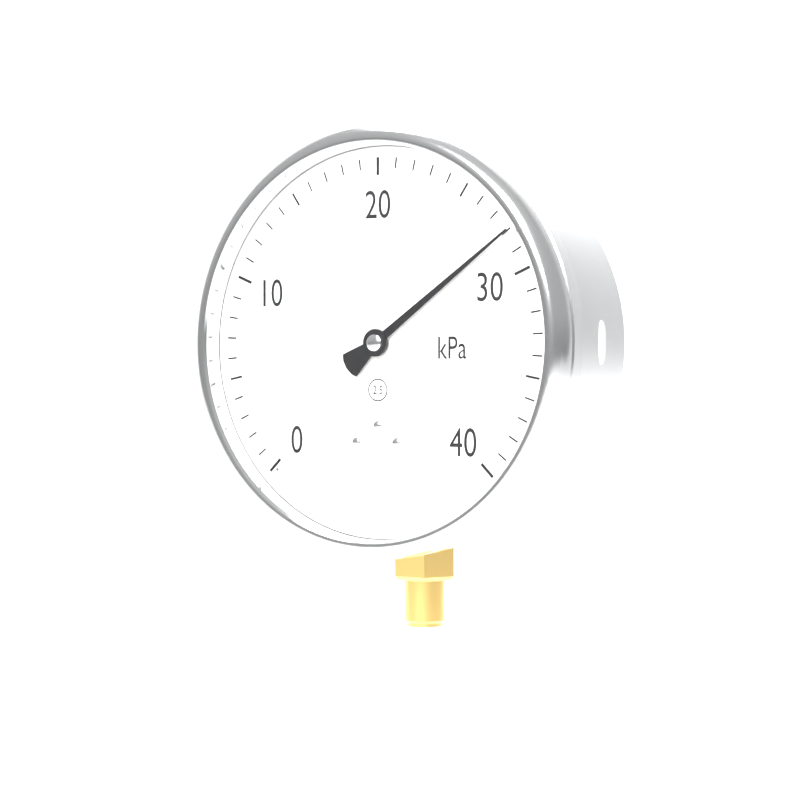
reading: 28 kPa
